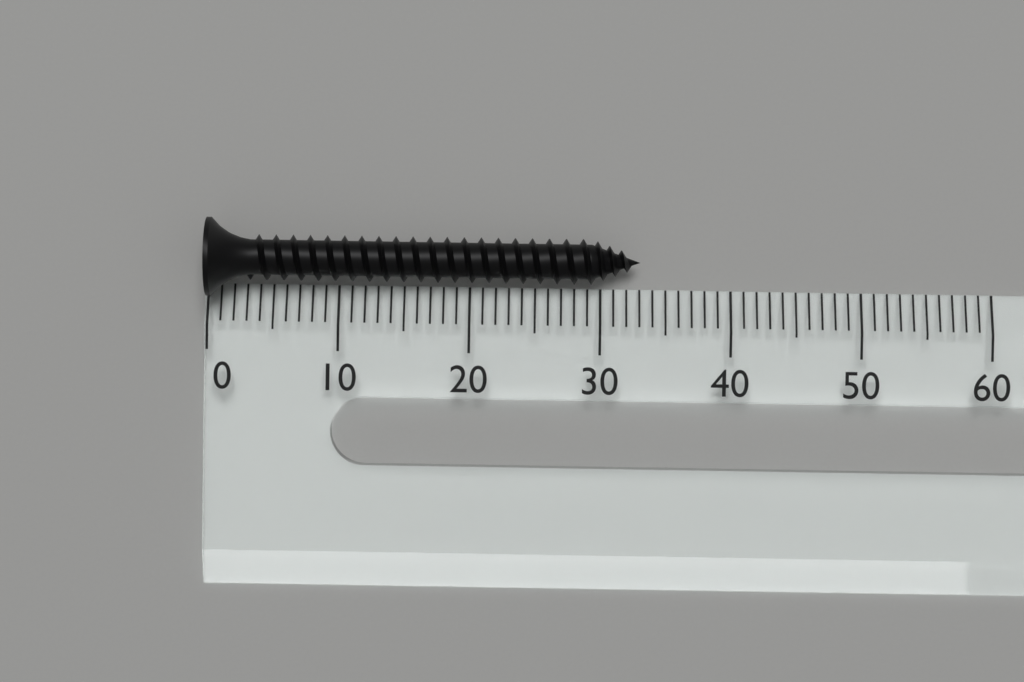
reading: 33 (no unit)
